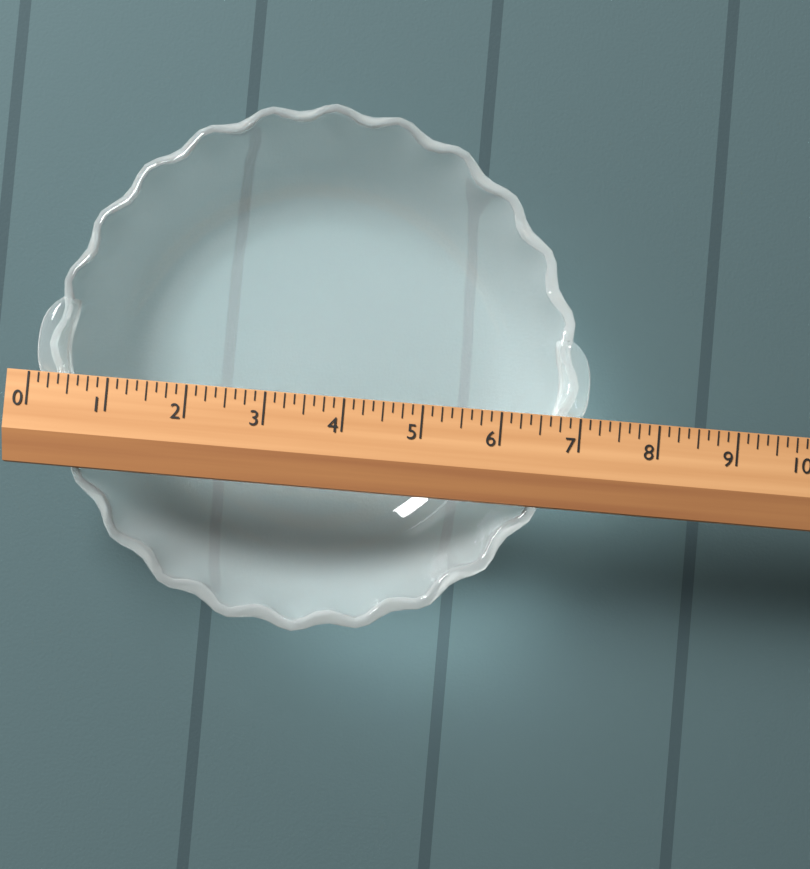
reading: 7.125 (no unit)
